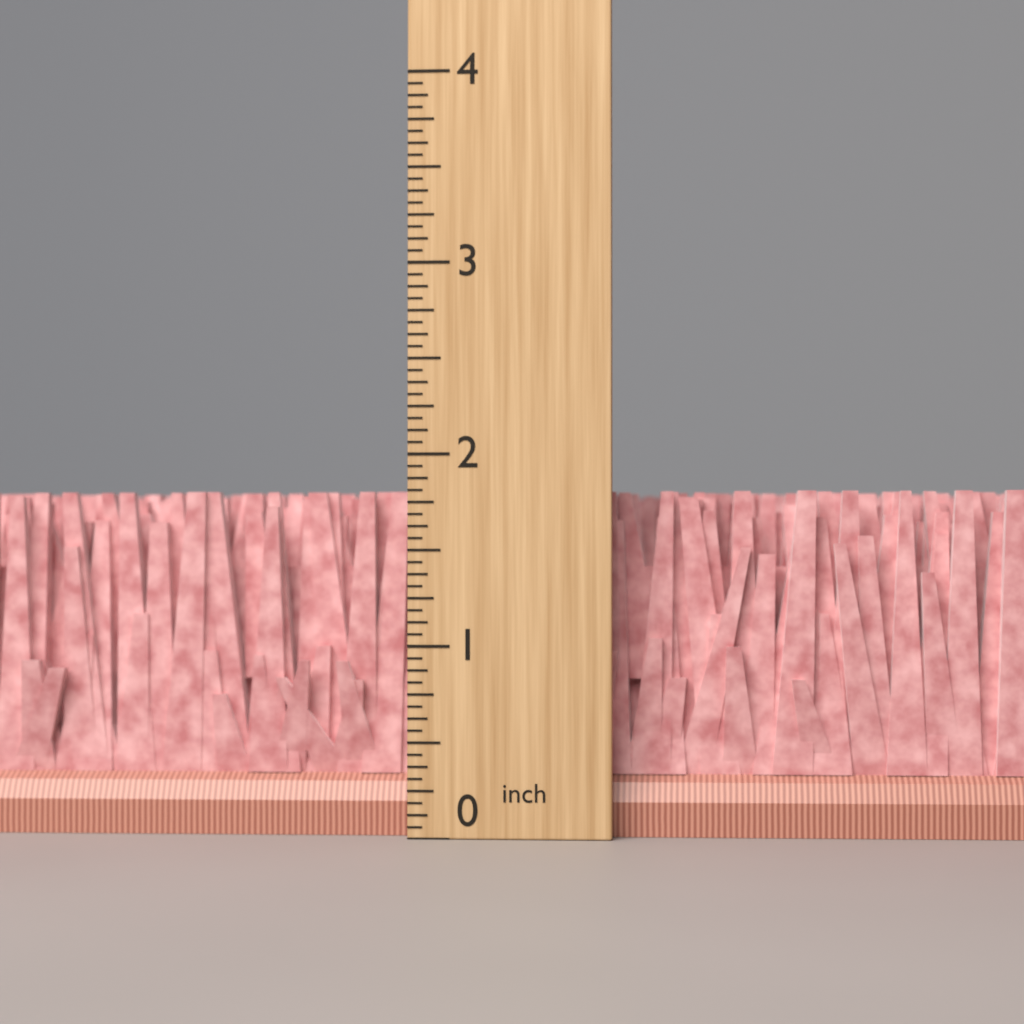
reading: 1.8125 inch
